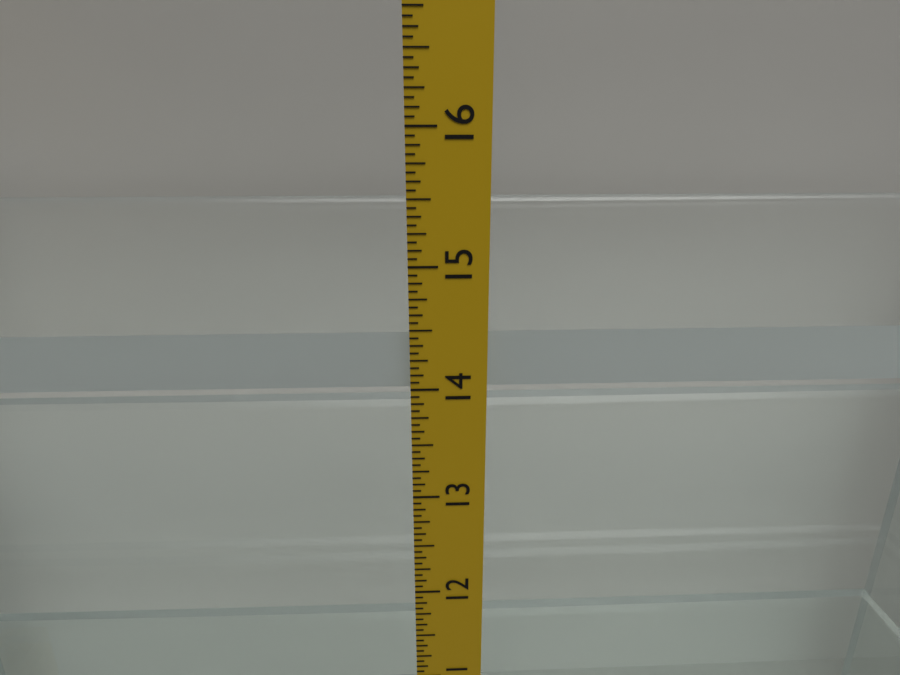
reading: 14.4375 in
